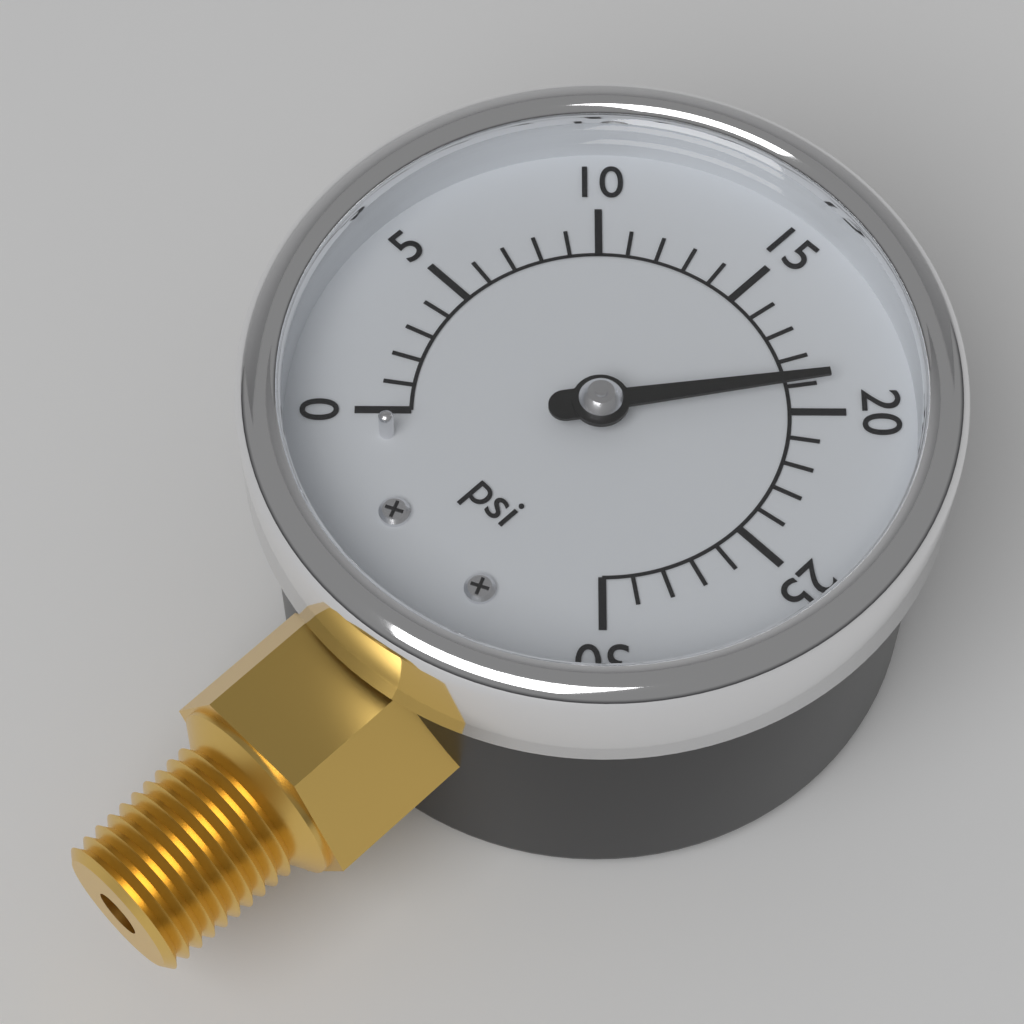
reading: 19 psi
